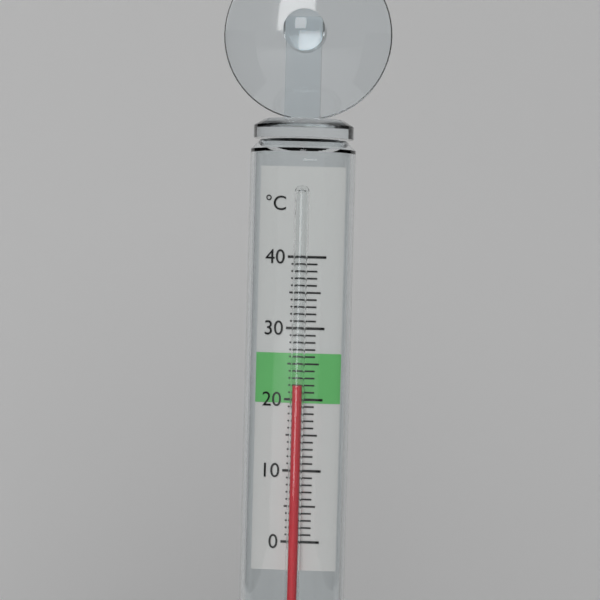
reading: 22 °C
